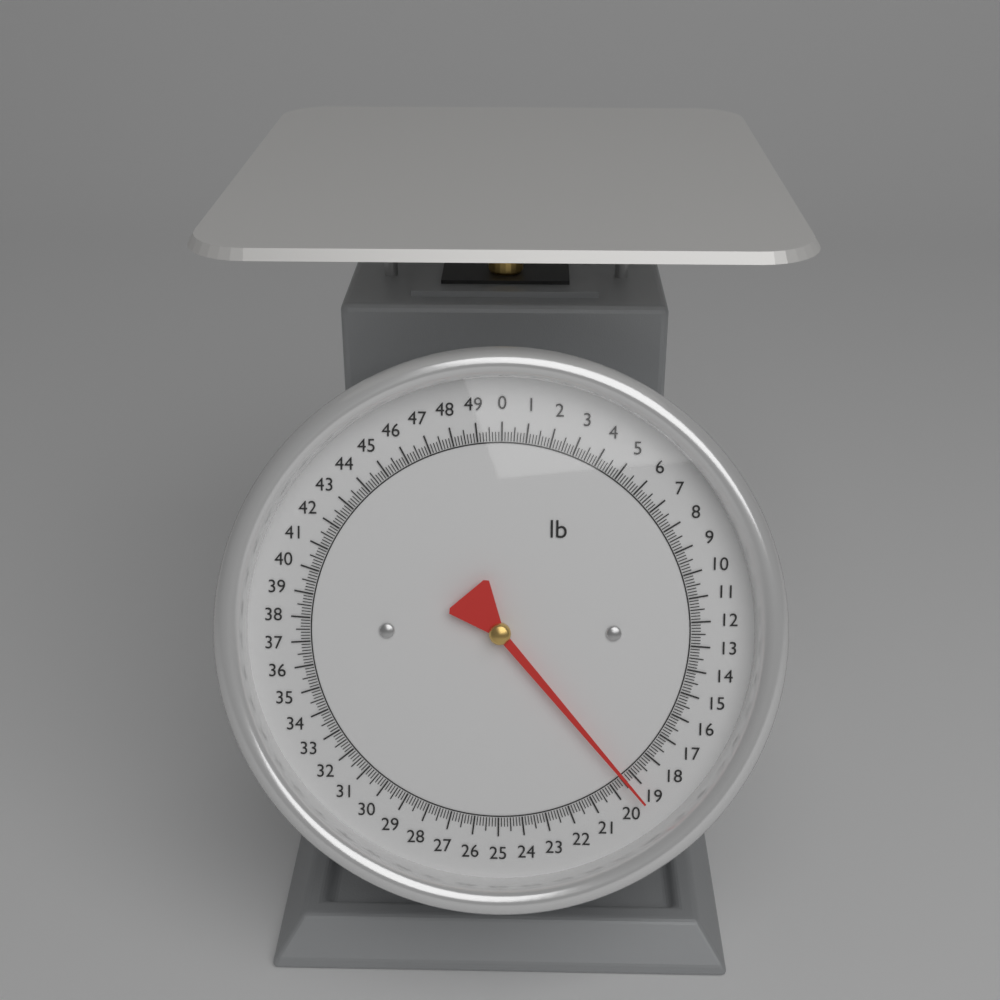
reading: 19.375 lb
